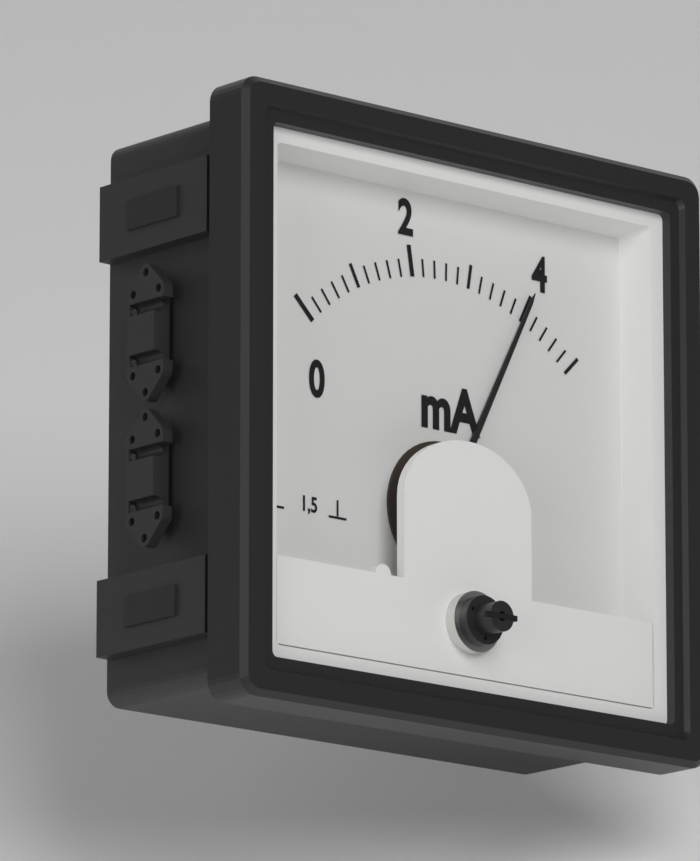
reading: 4.0 mA
